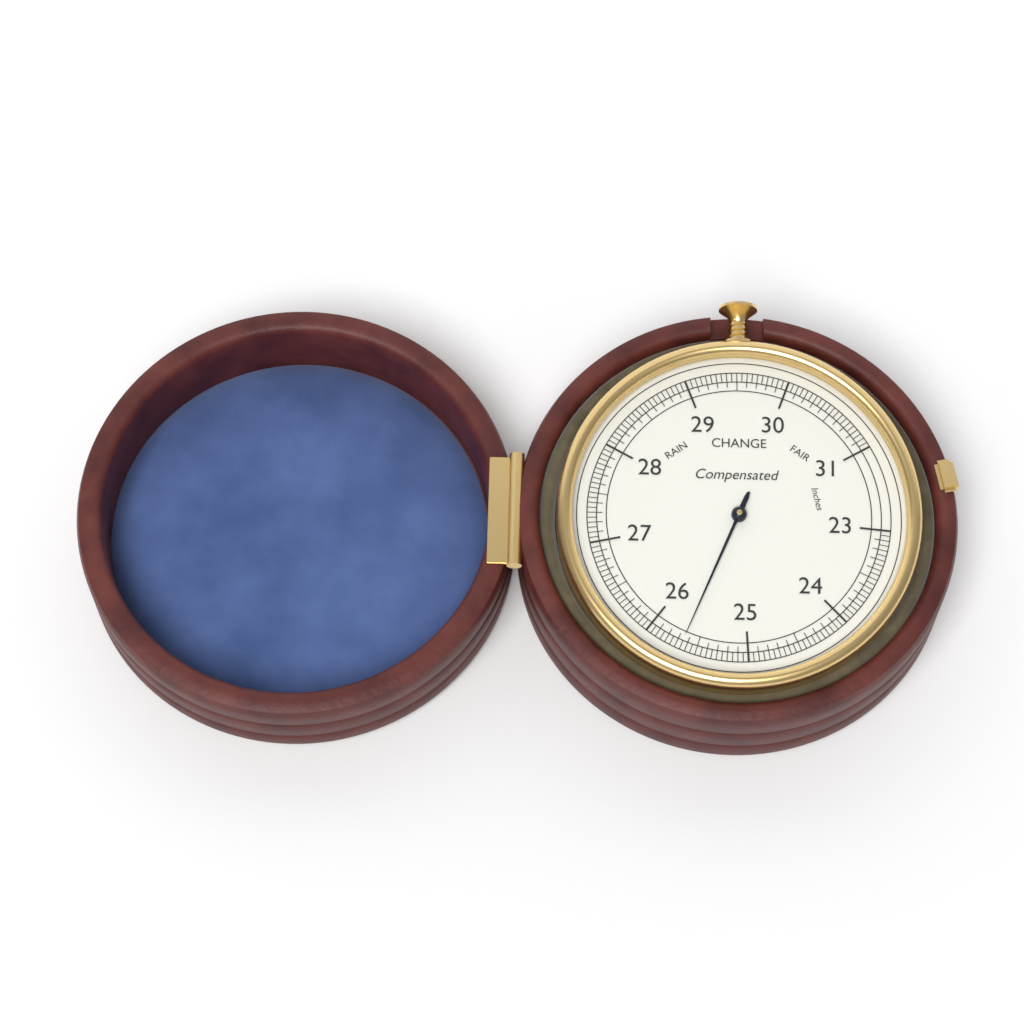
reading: 25.65 inches
